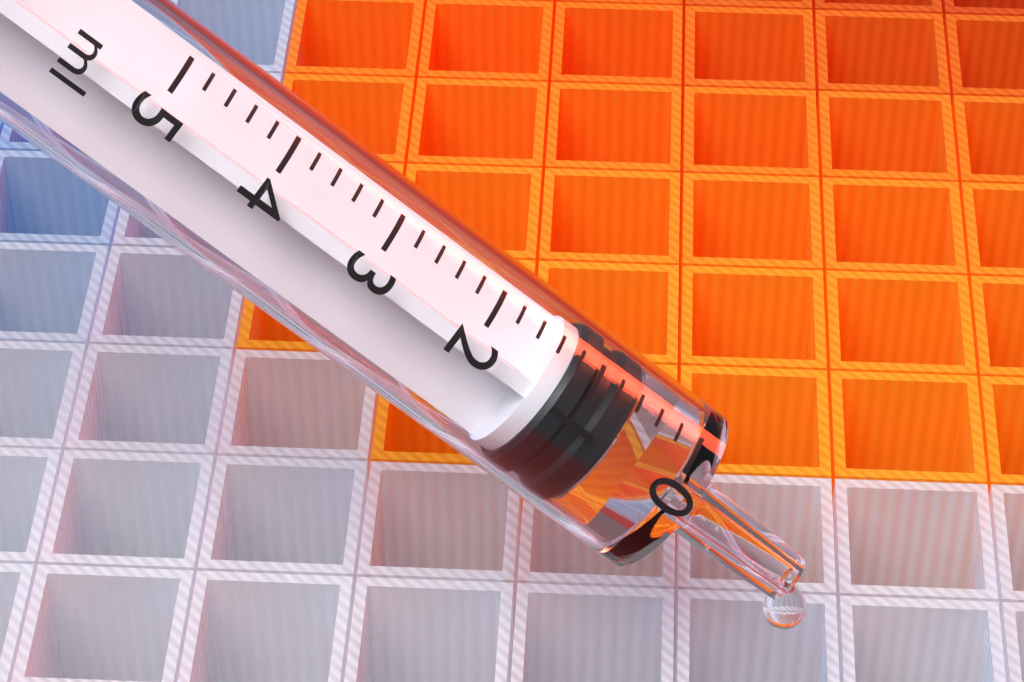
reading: 0.6 ml
